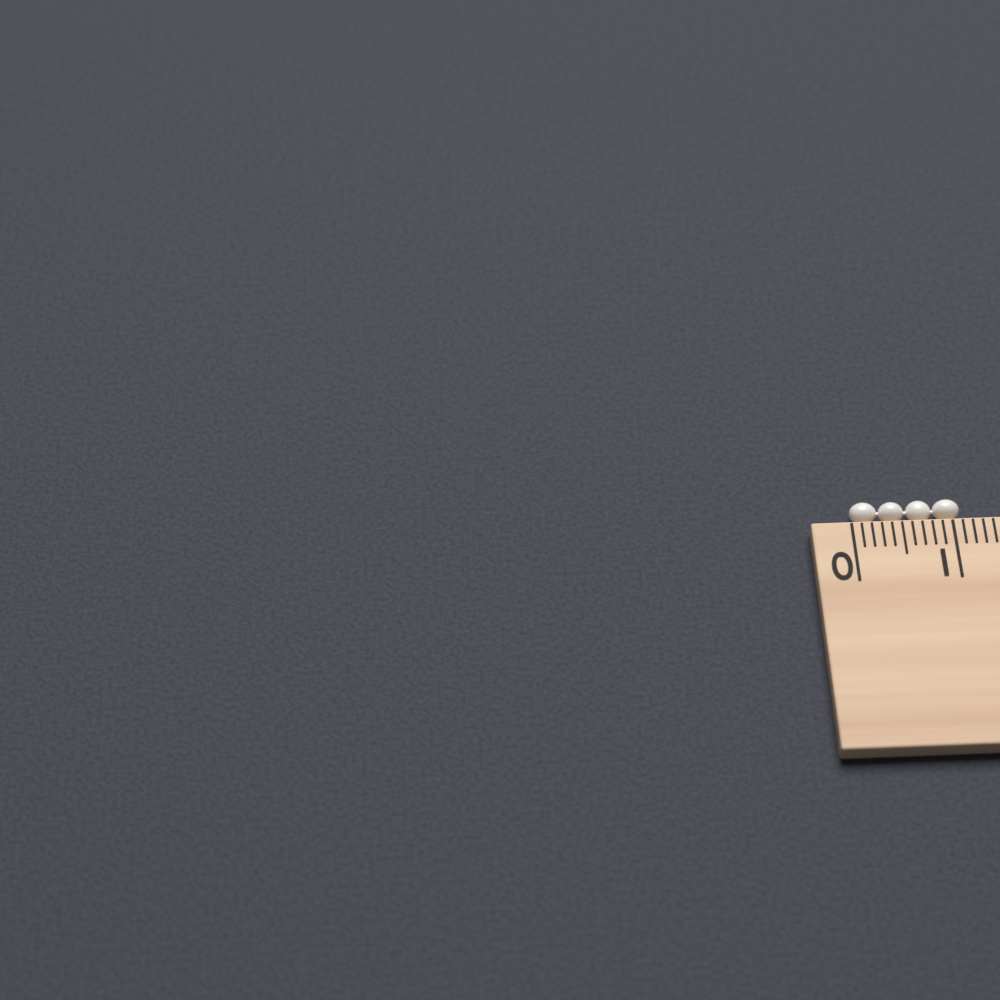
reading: 1.1 cm
